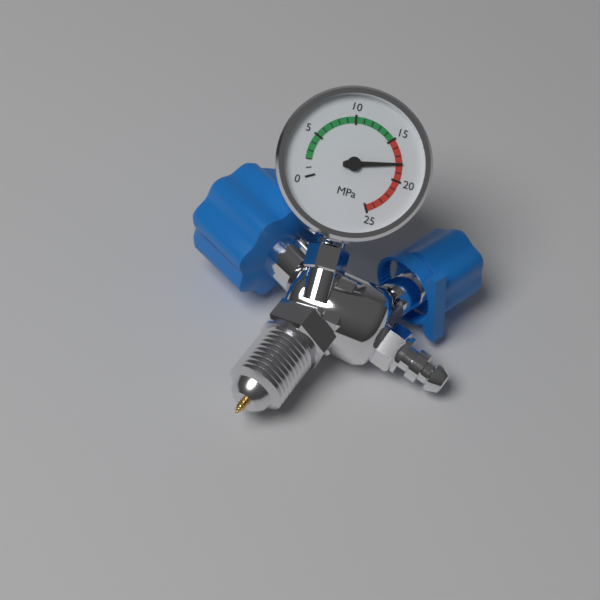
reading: 18 MPa
